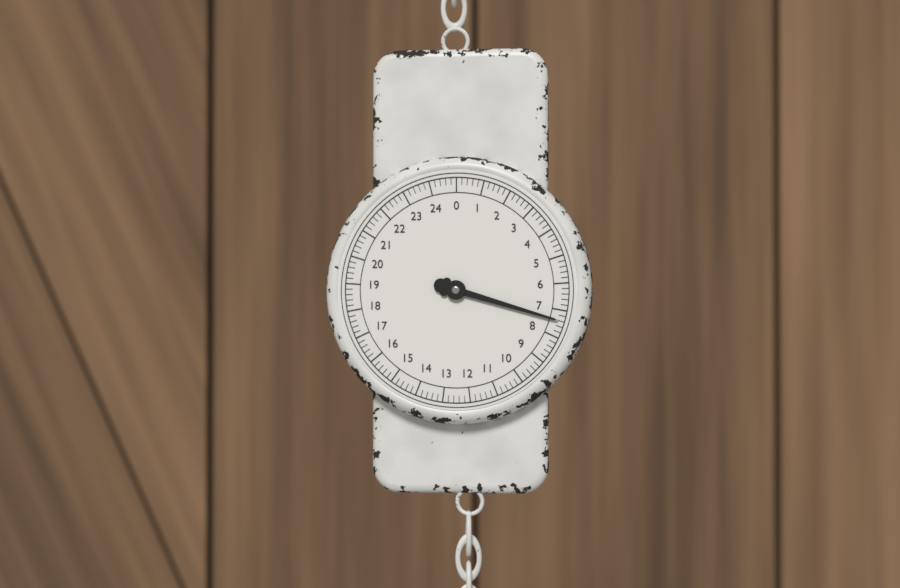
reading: 7.4 (no unit)
